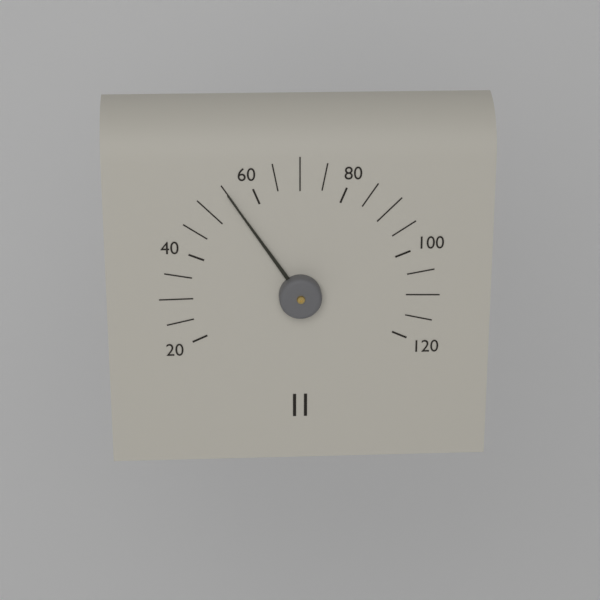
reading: 55 (no unit)
